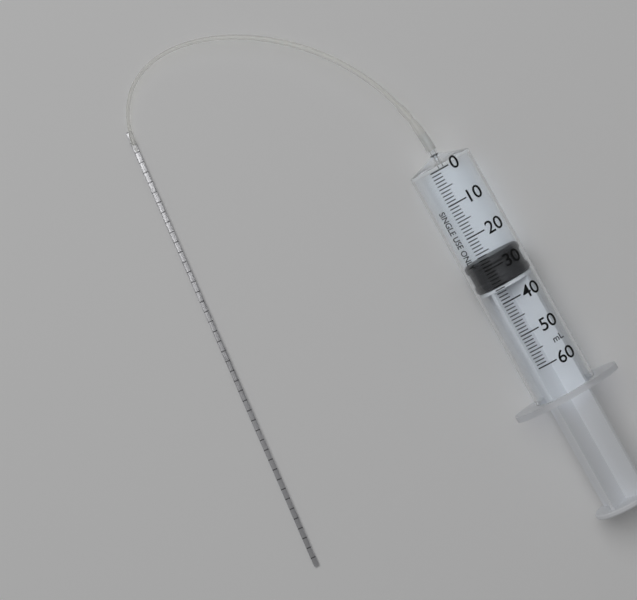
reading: 27 ml
